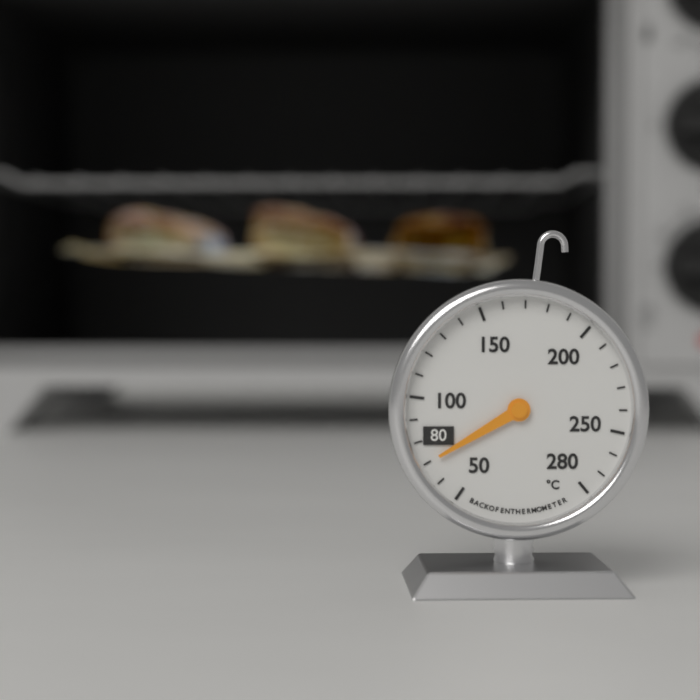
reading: 70 °C
